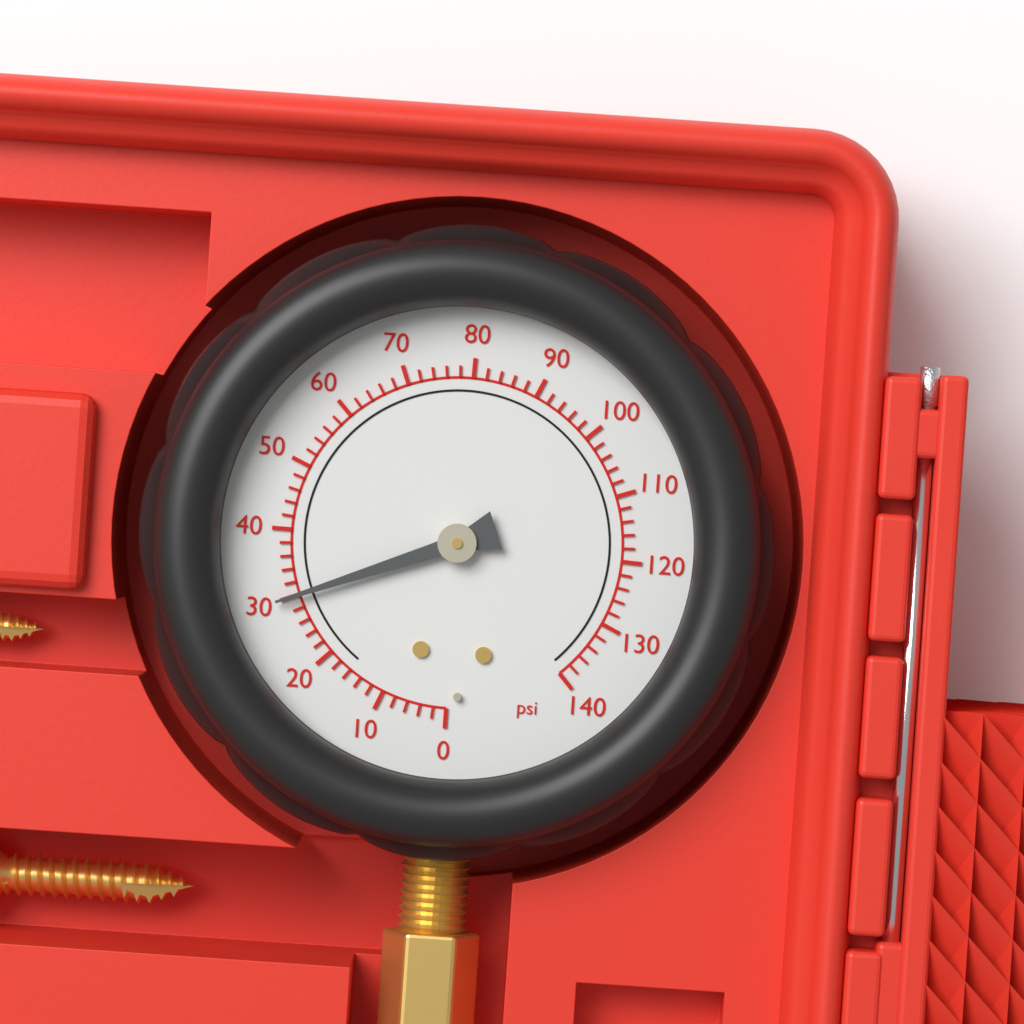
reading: 30 psi
